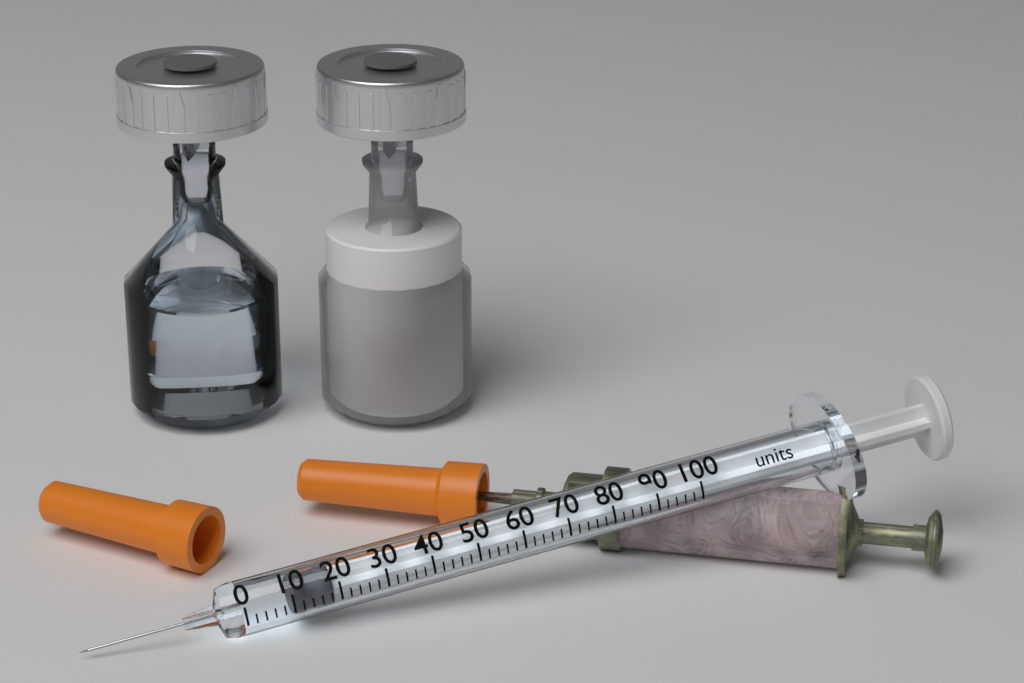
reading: 10 units
